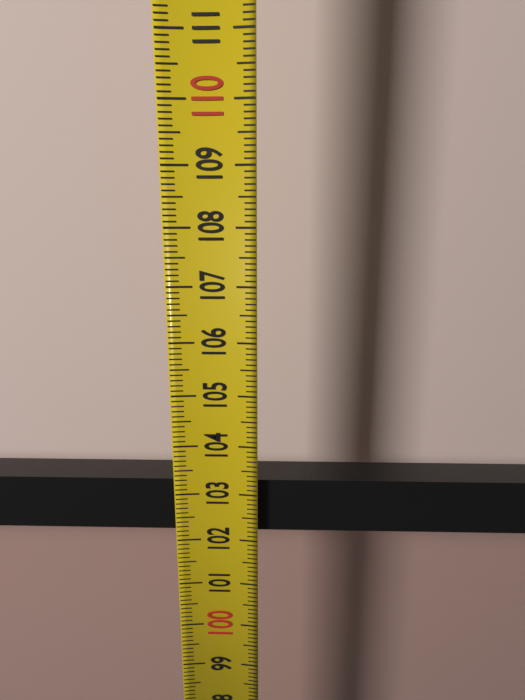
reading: 103.2 (no unit)
